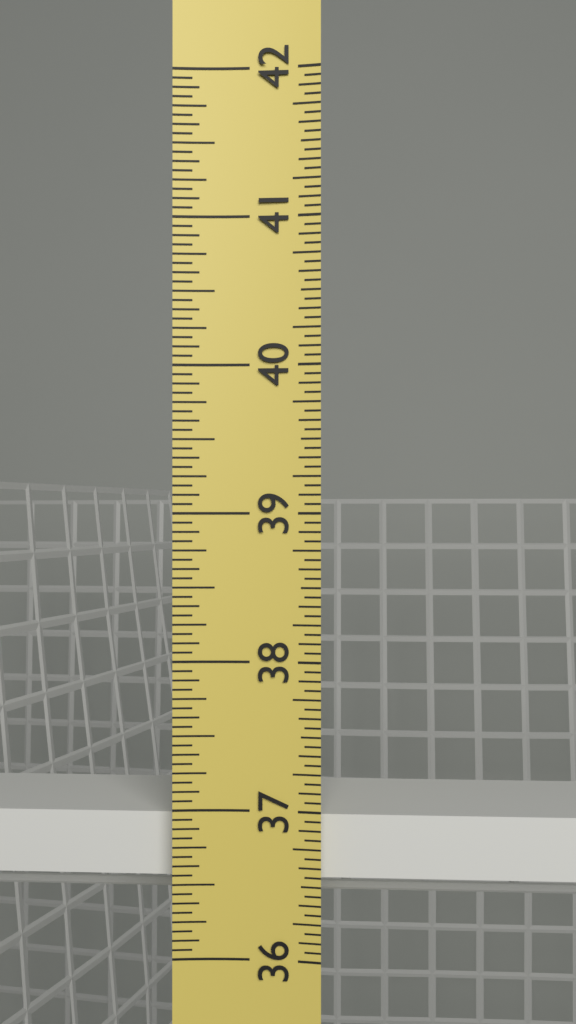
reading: 36.9375 in
